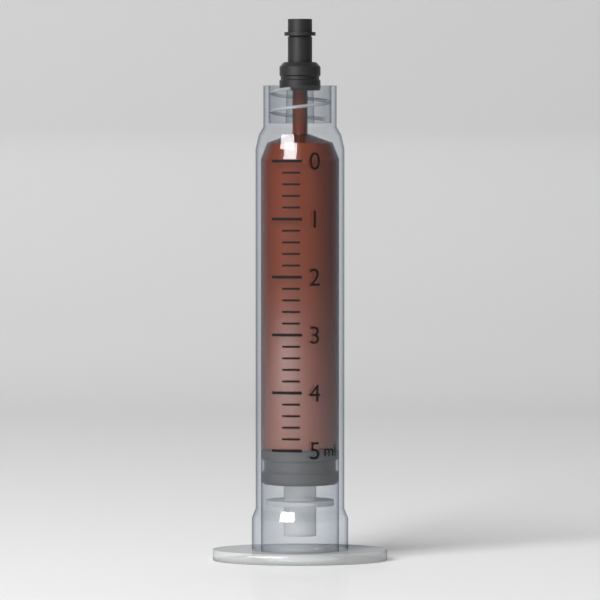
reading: 5.0 ml
